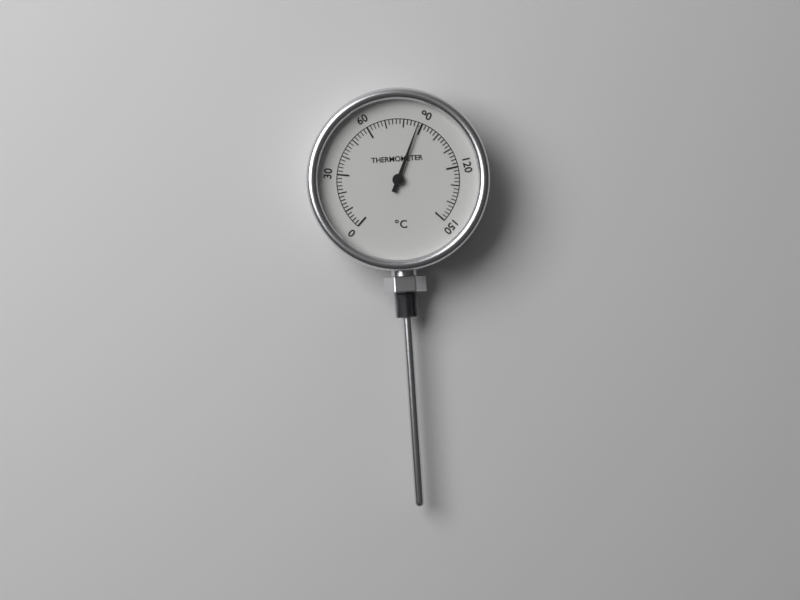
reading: 88 °C
